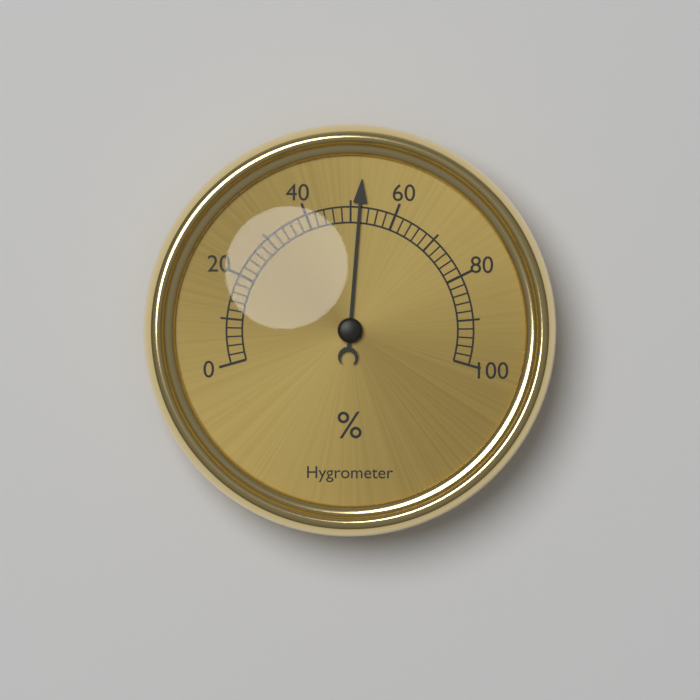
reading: 52 %
